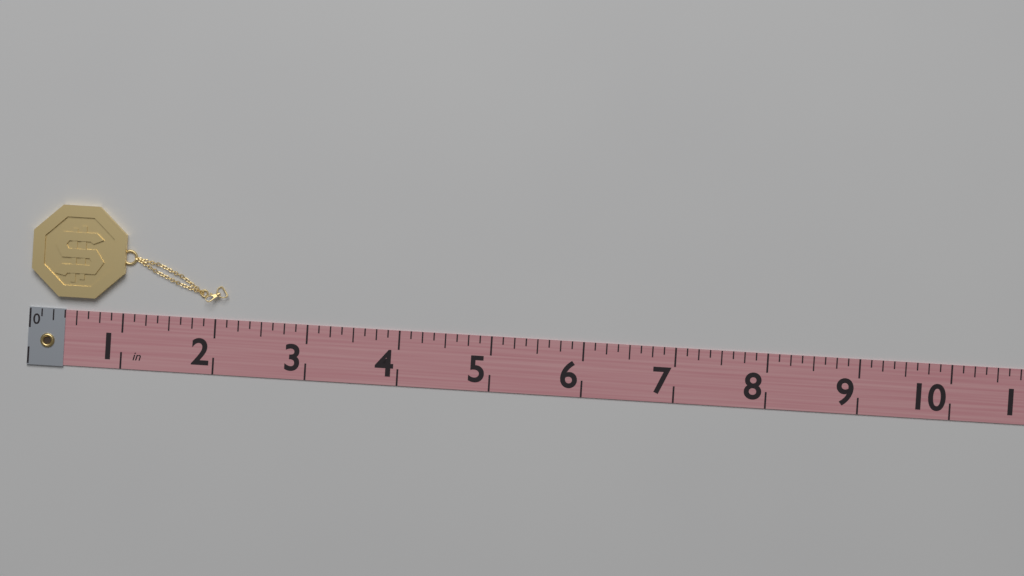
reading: 2.125 in
